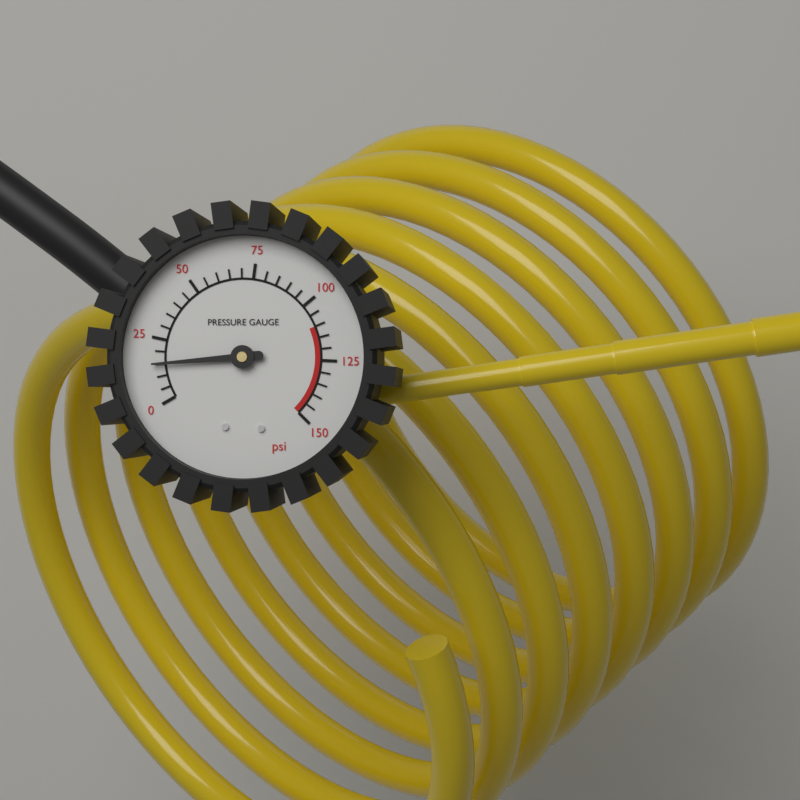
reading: 15 psi
